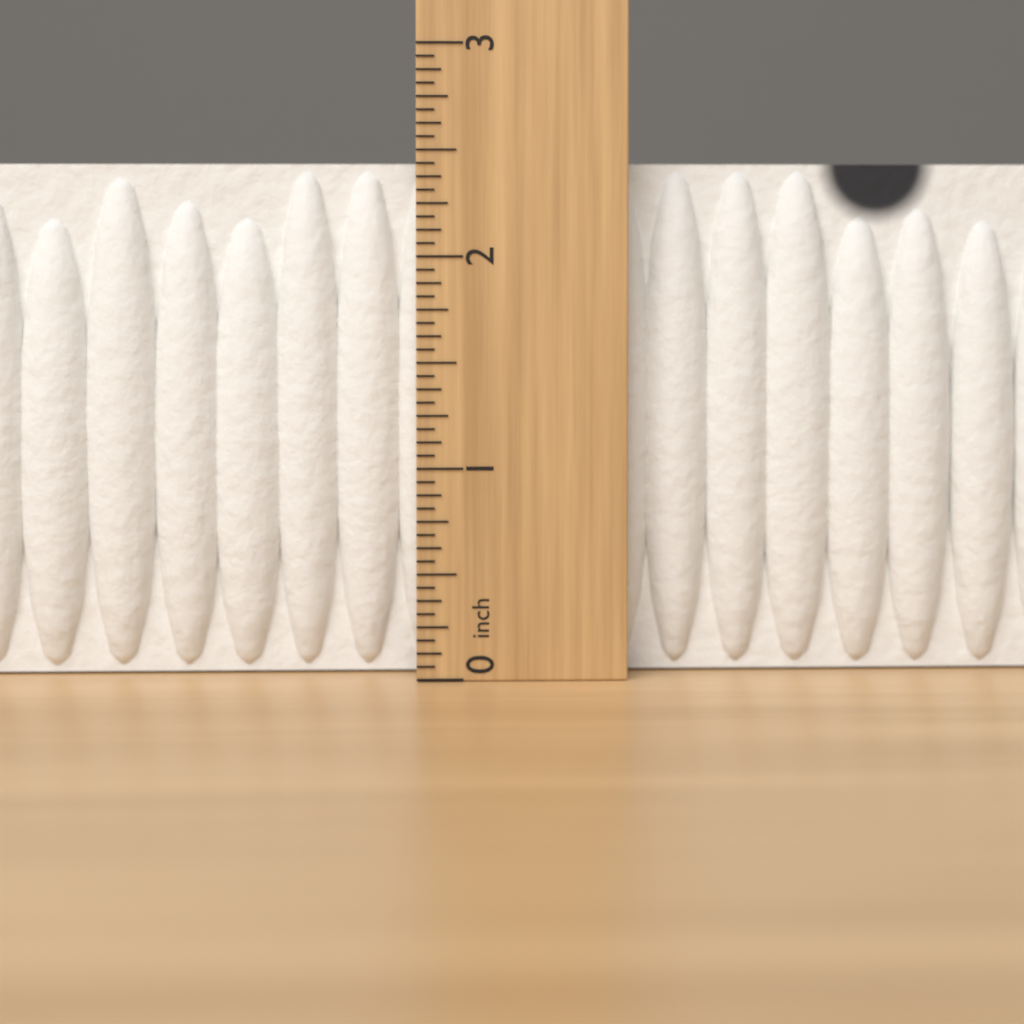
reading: 2.4375 inch
